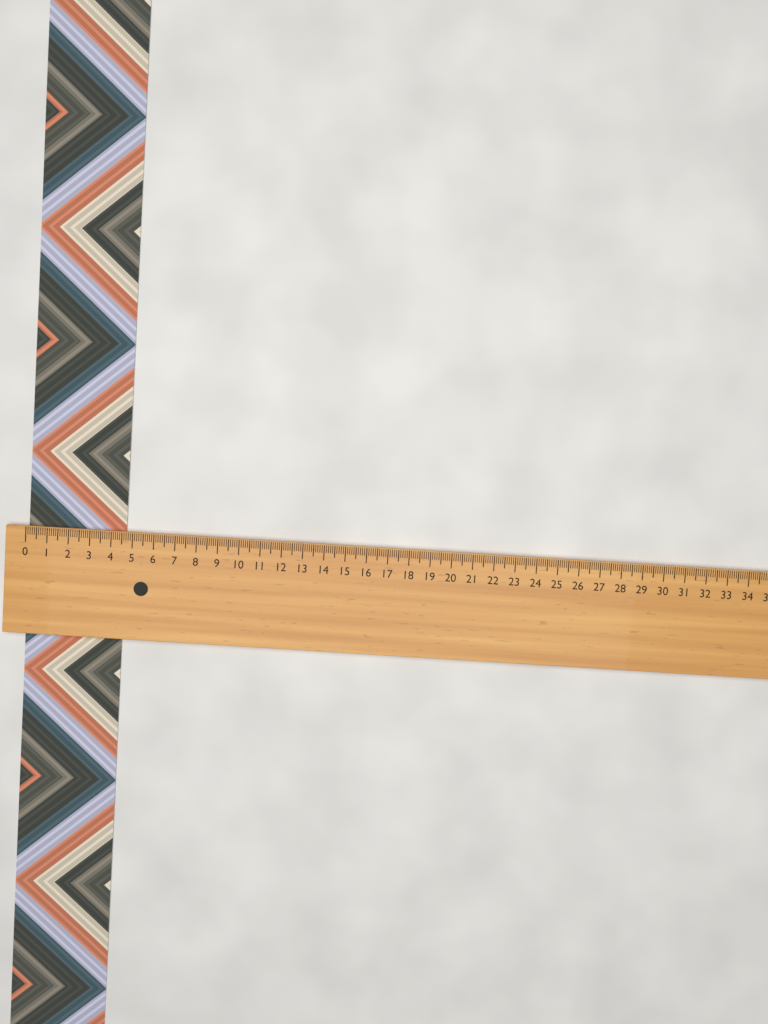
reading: 4.6 (no unit)
